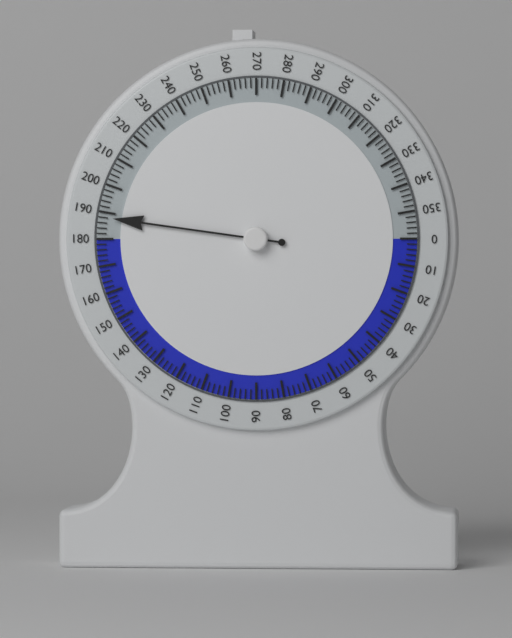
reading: 188 (no unit)
